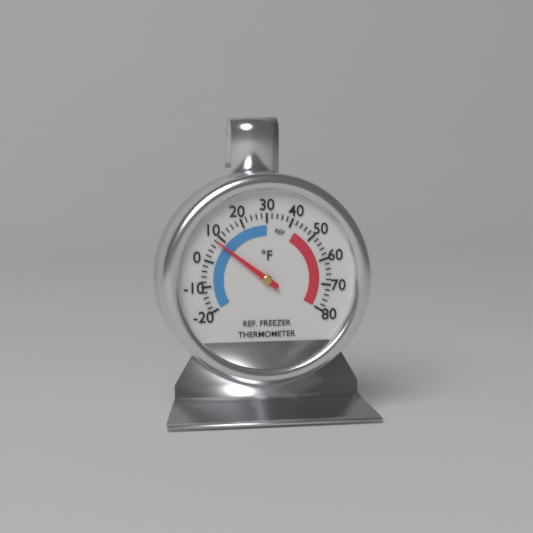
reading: 8 °F
